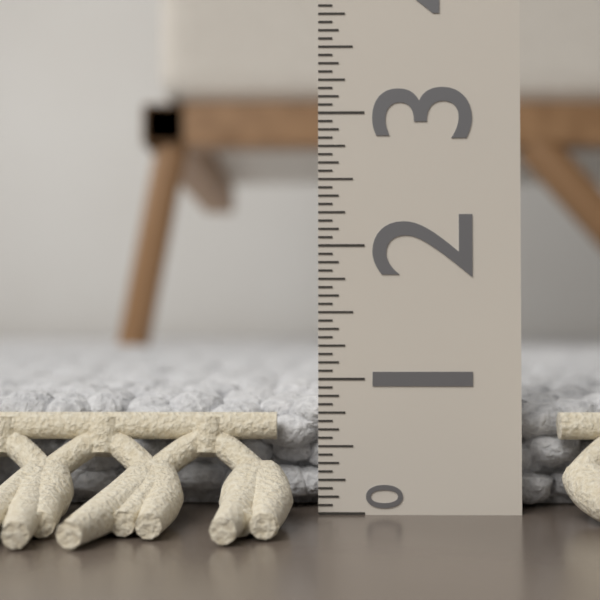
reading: 0.9375 (no unit)
